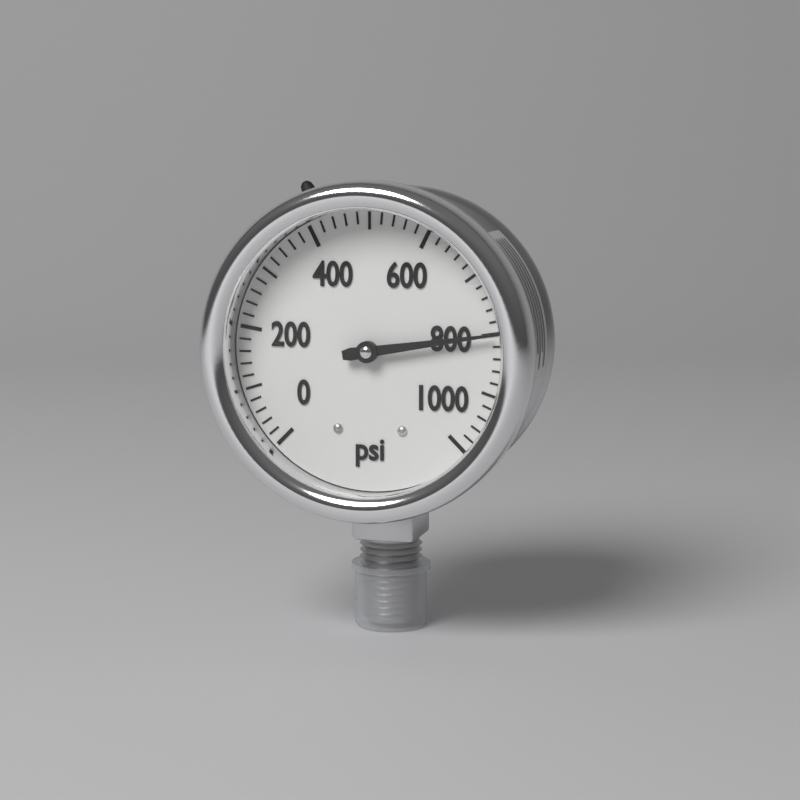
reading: 800 psi
